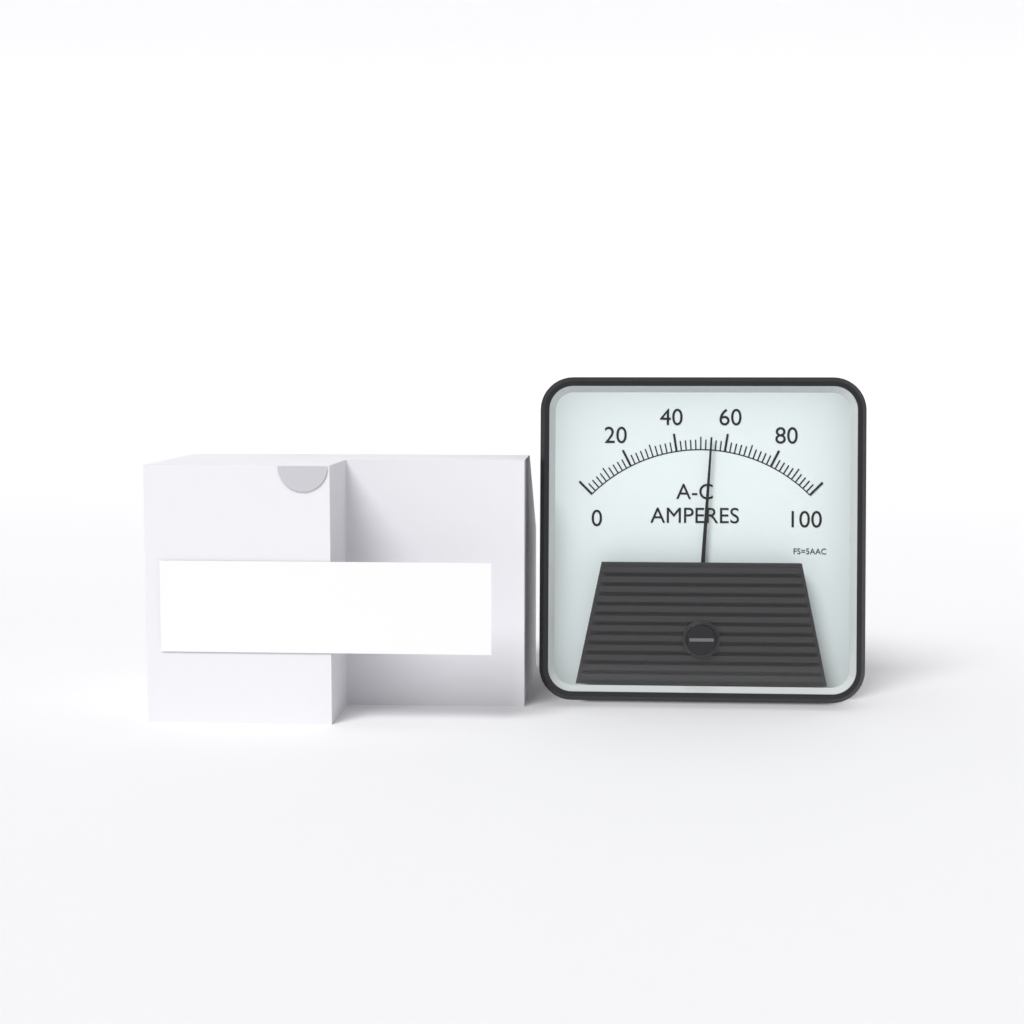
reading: 54 A
